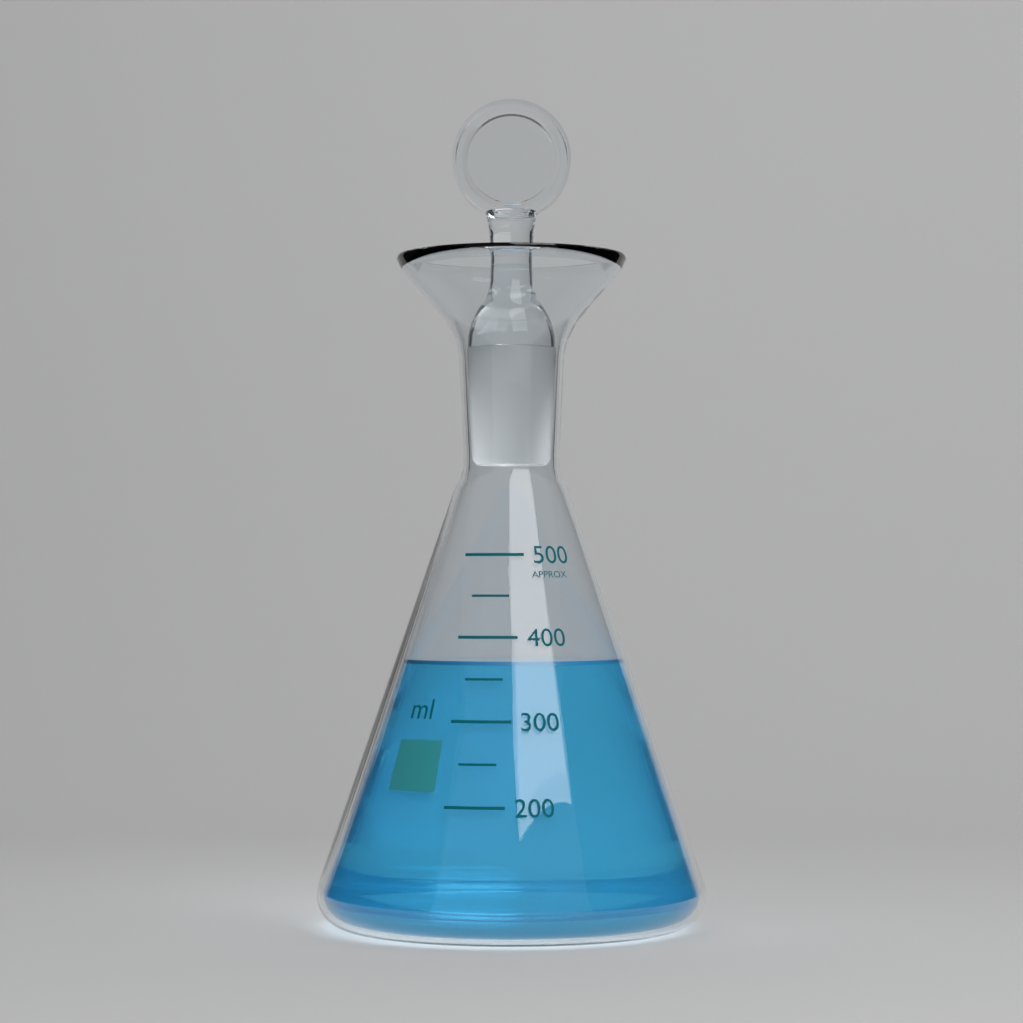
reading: 370 ml
